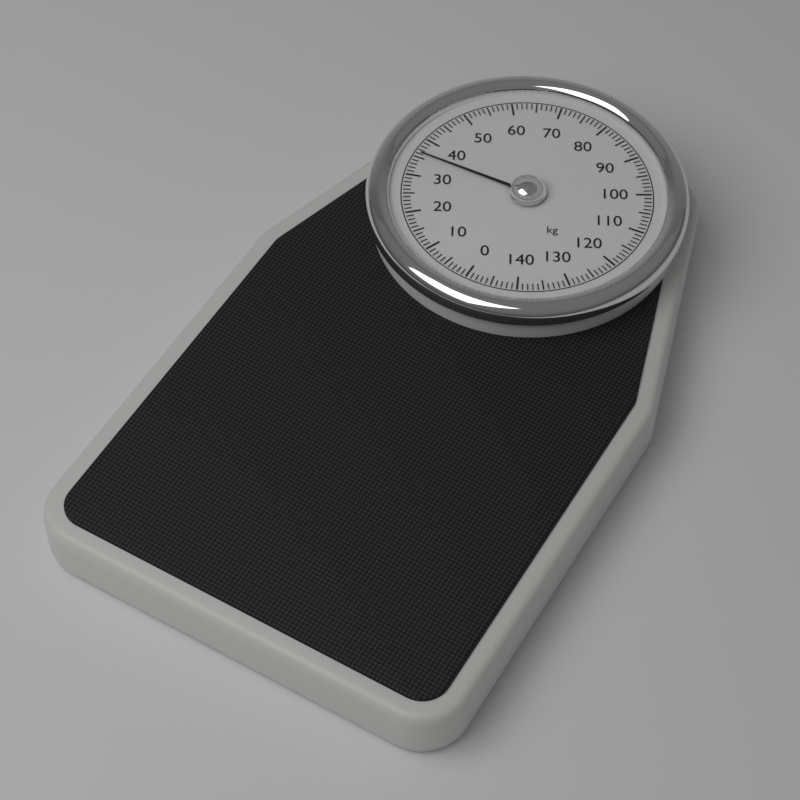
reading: 36 kg
